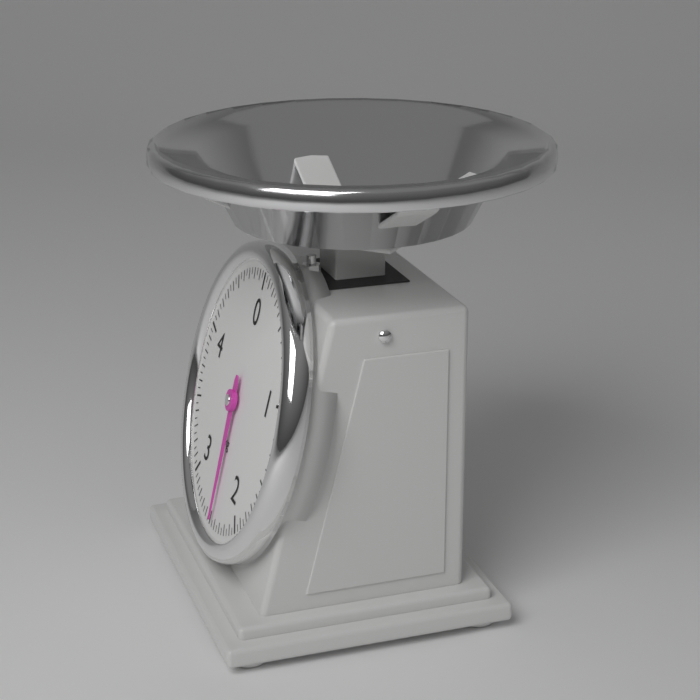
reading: 2.45 kg
